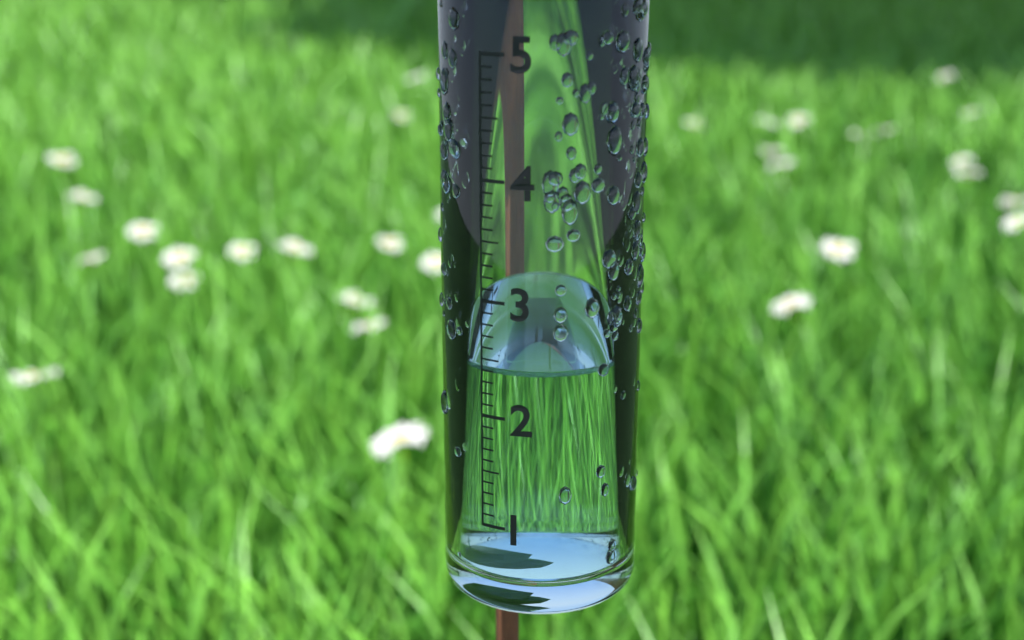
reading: 2.4 (no unit)
